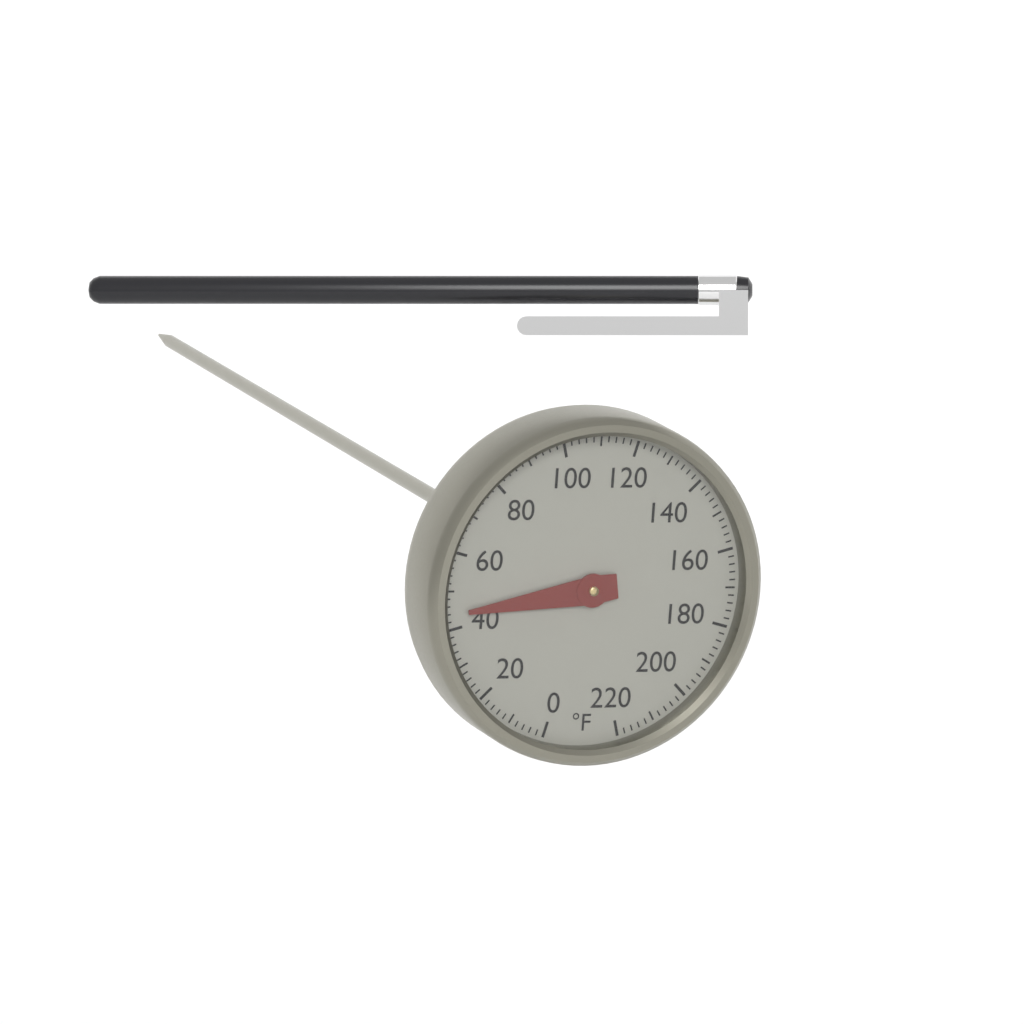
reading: 44 °F
